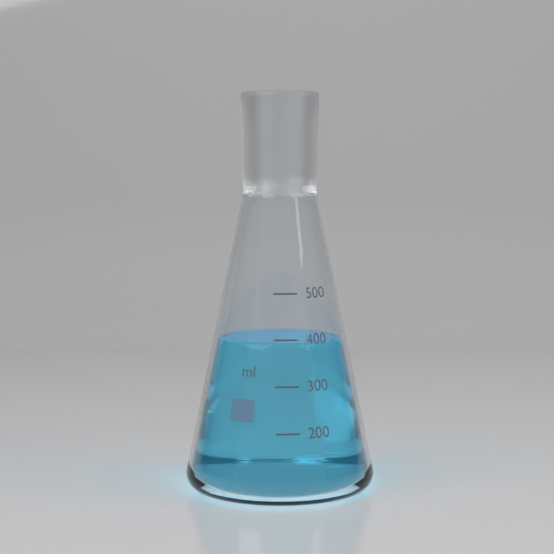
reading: 390 ml
